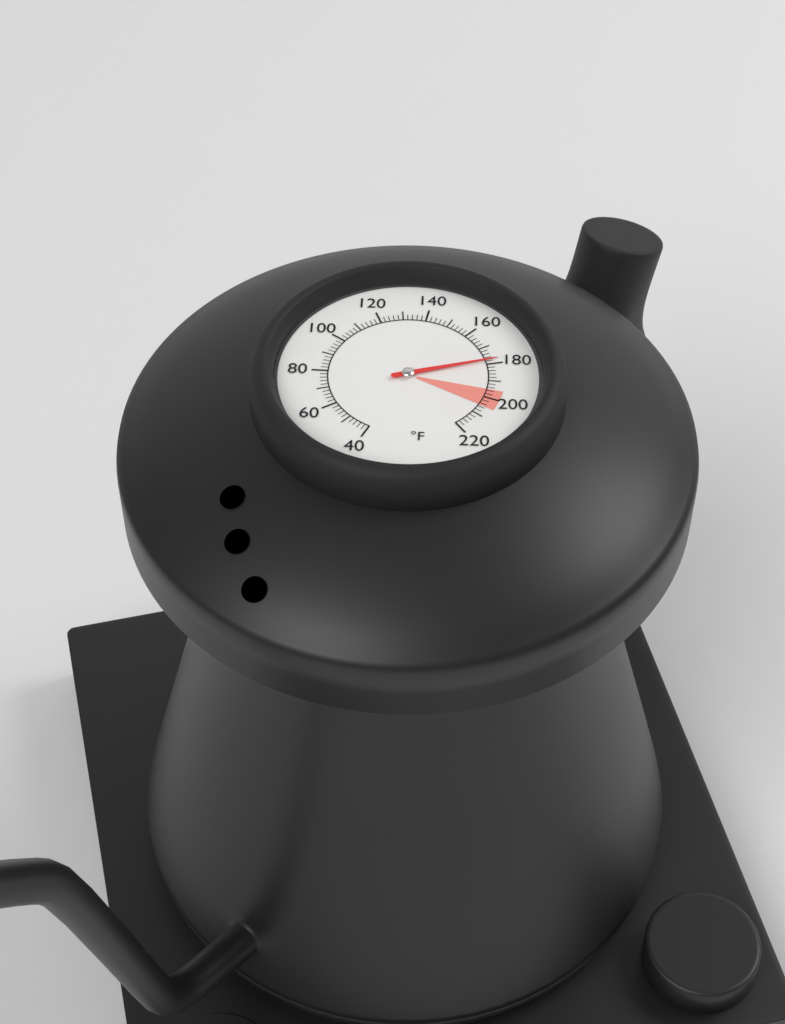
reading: 178 °F
